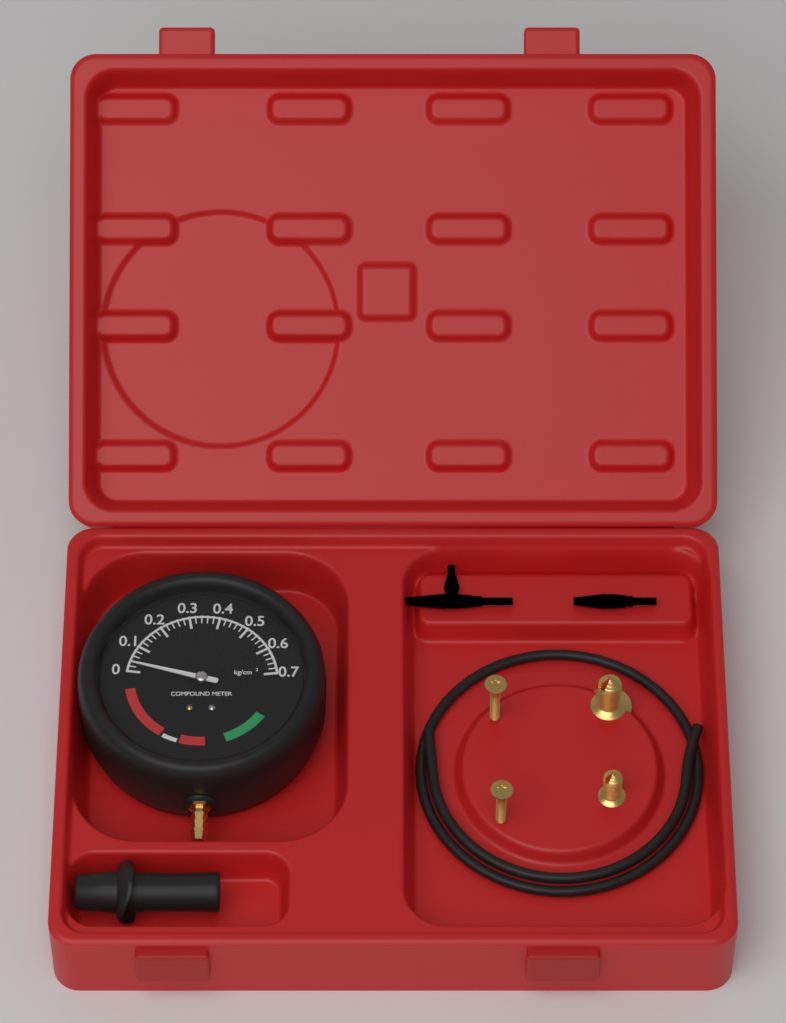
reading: 0.03 kg/cm²
